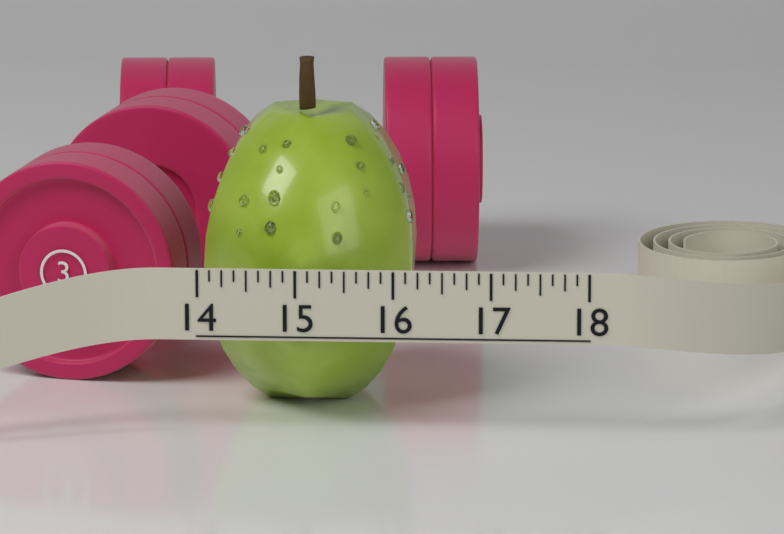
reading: 16.125 (no unit)
